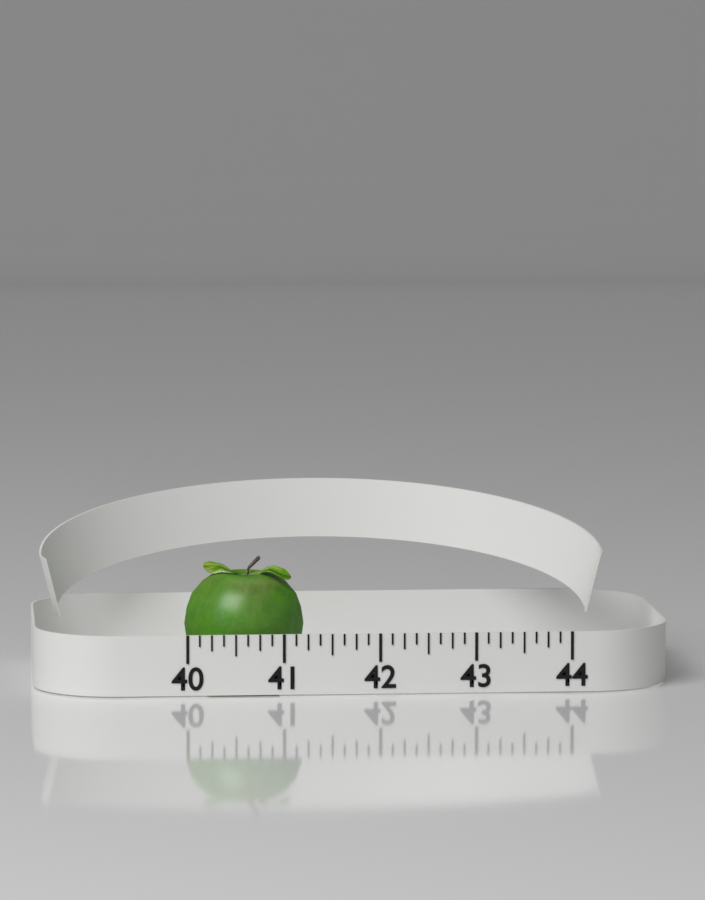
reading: 41.250 (no unit)
